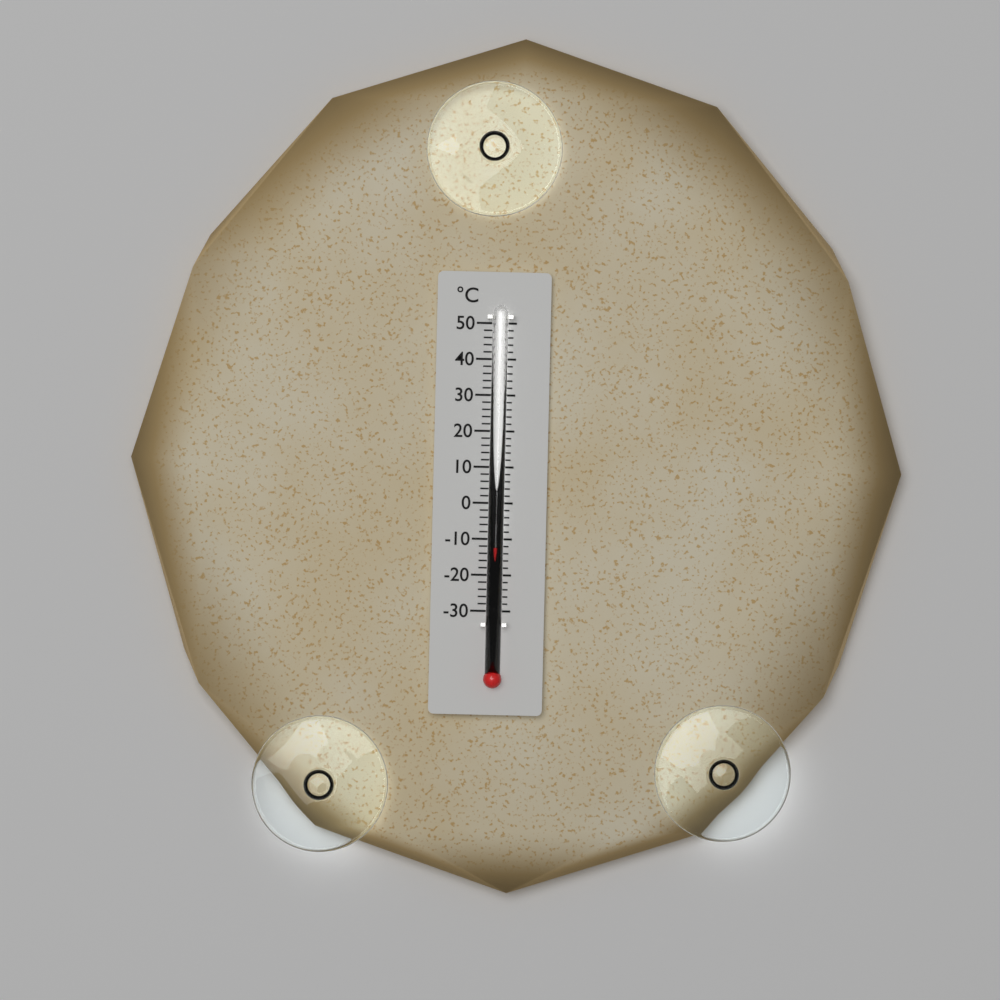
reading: -12 °C
